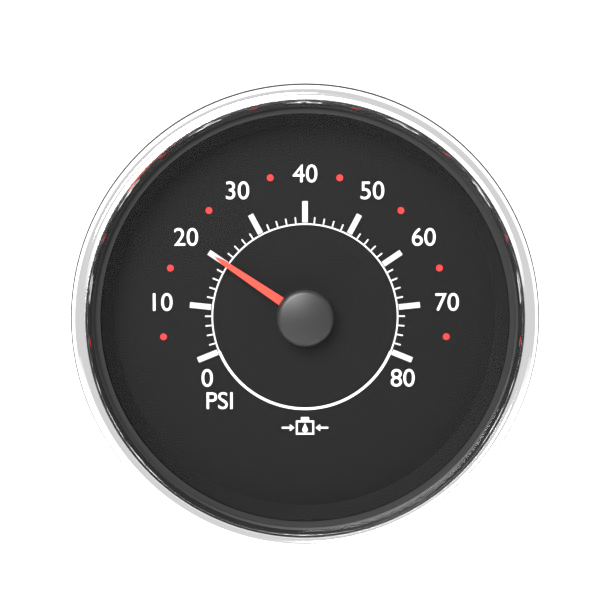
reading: 20 psi
